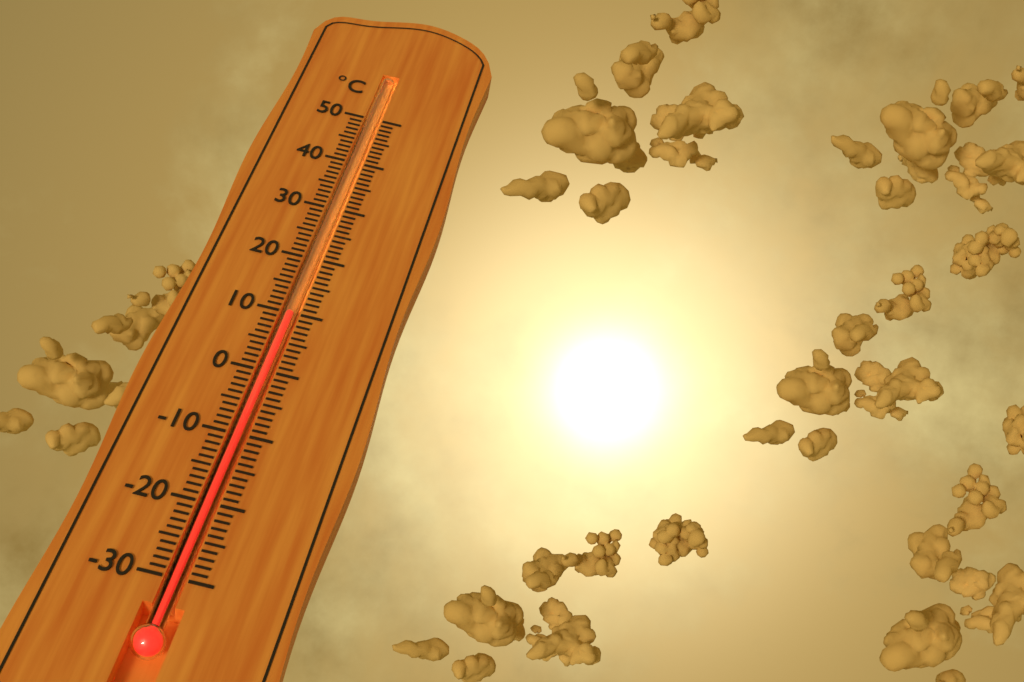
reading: 10 °C
